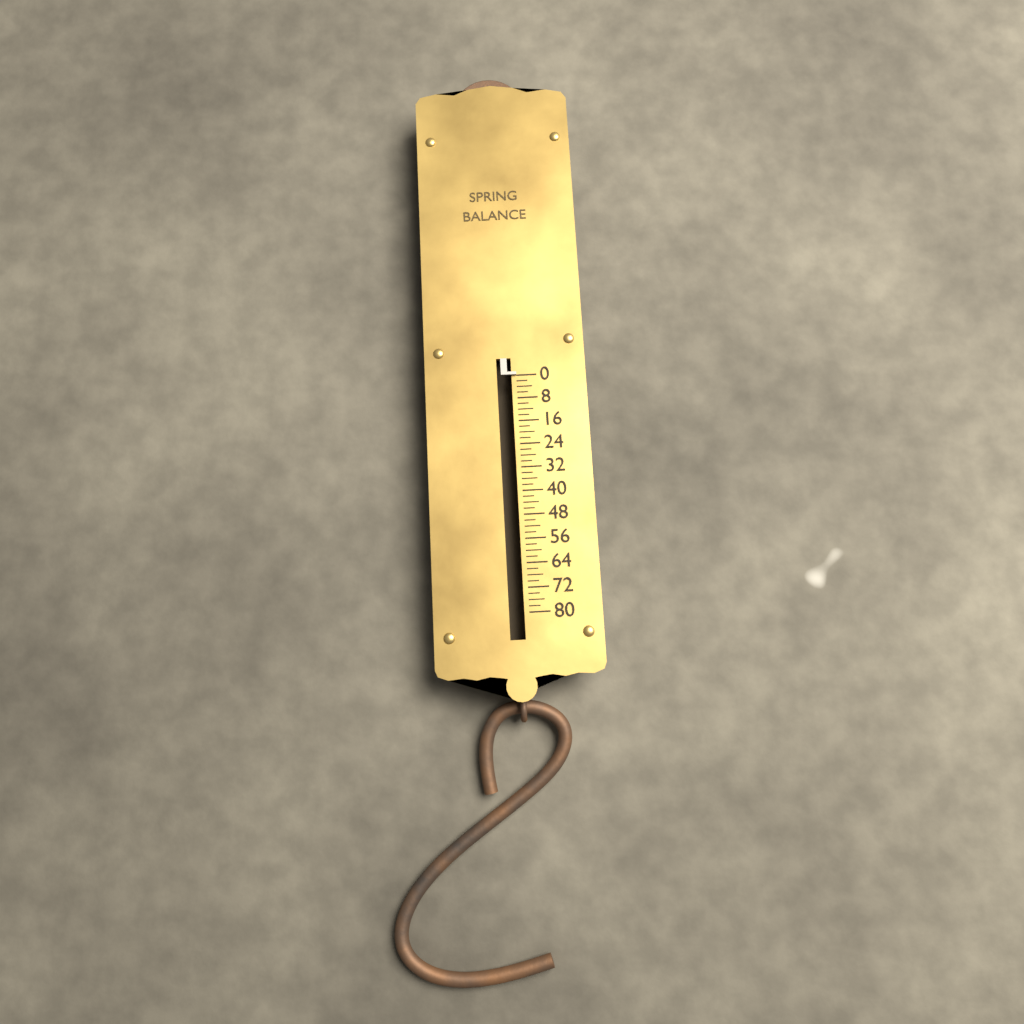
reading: 0 (no unit)
